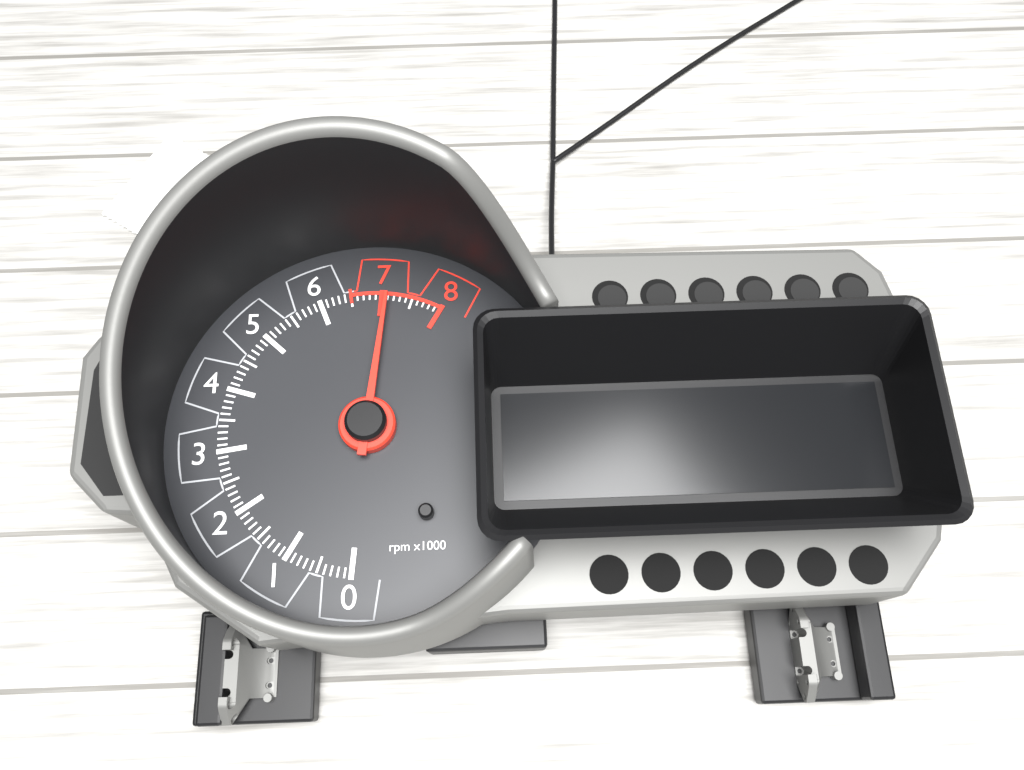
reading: 7100 rpm
